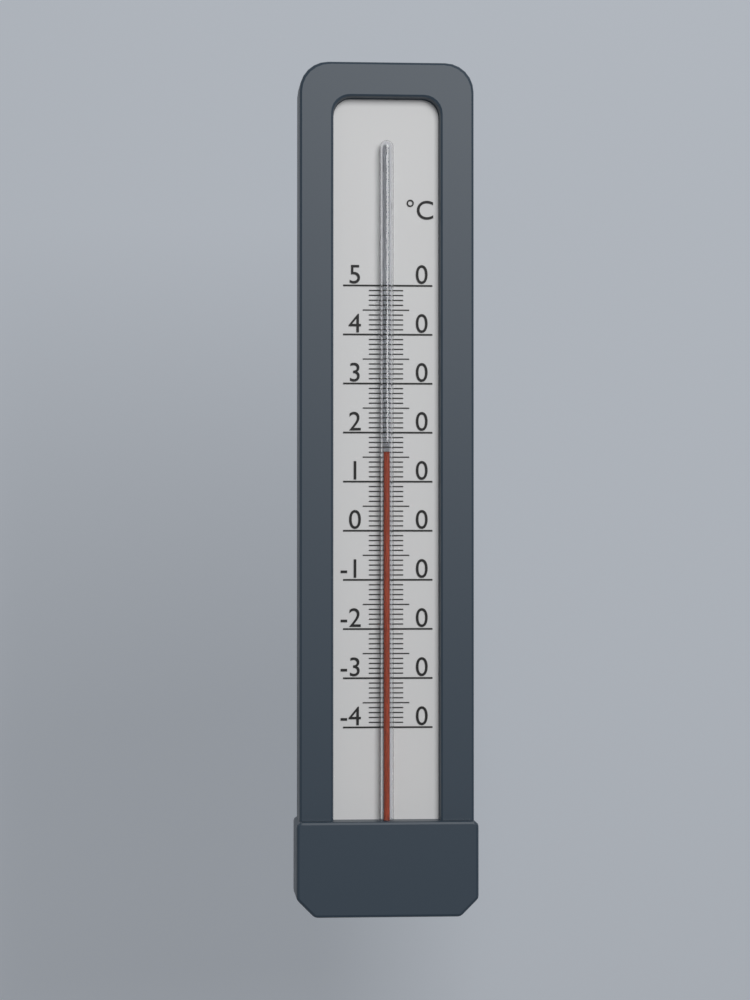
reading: 16 °C
